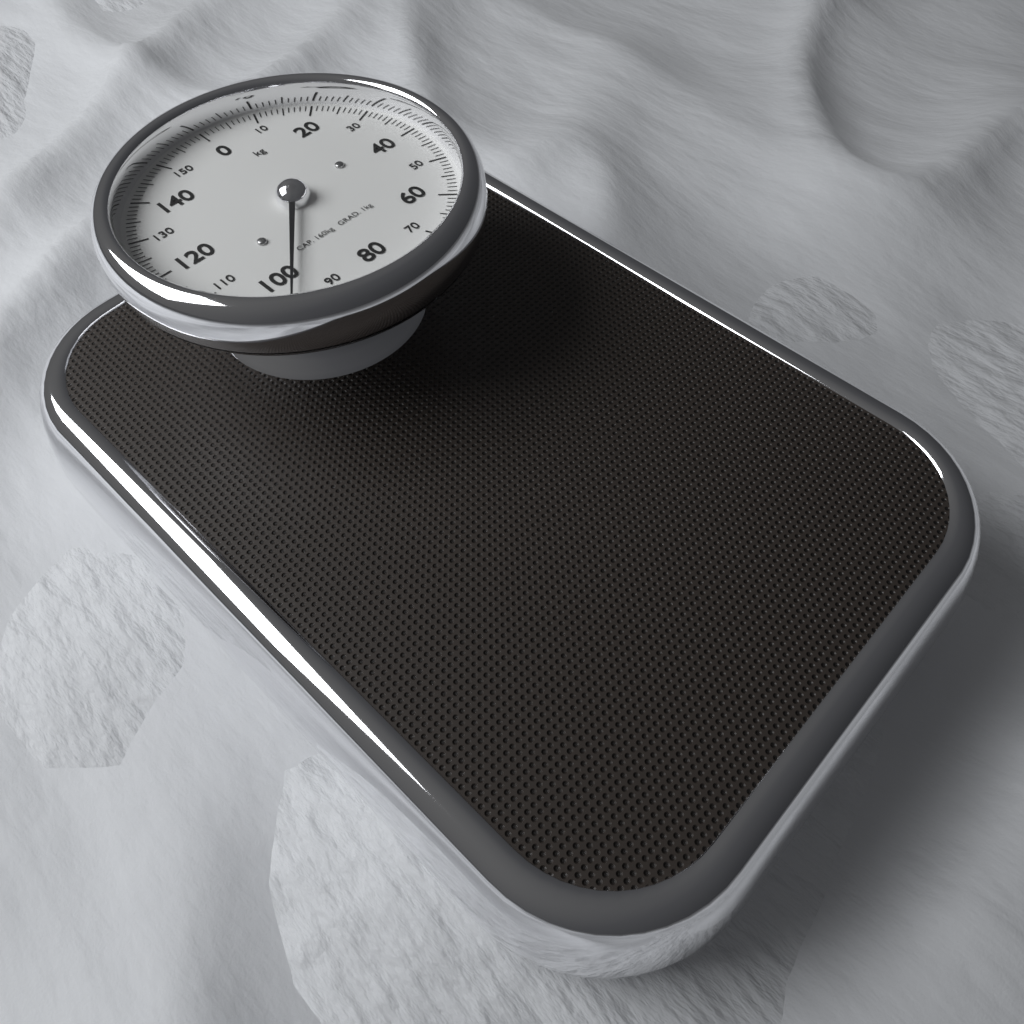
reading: 97 kg
